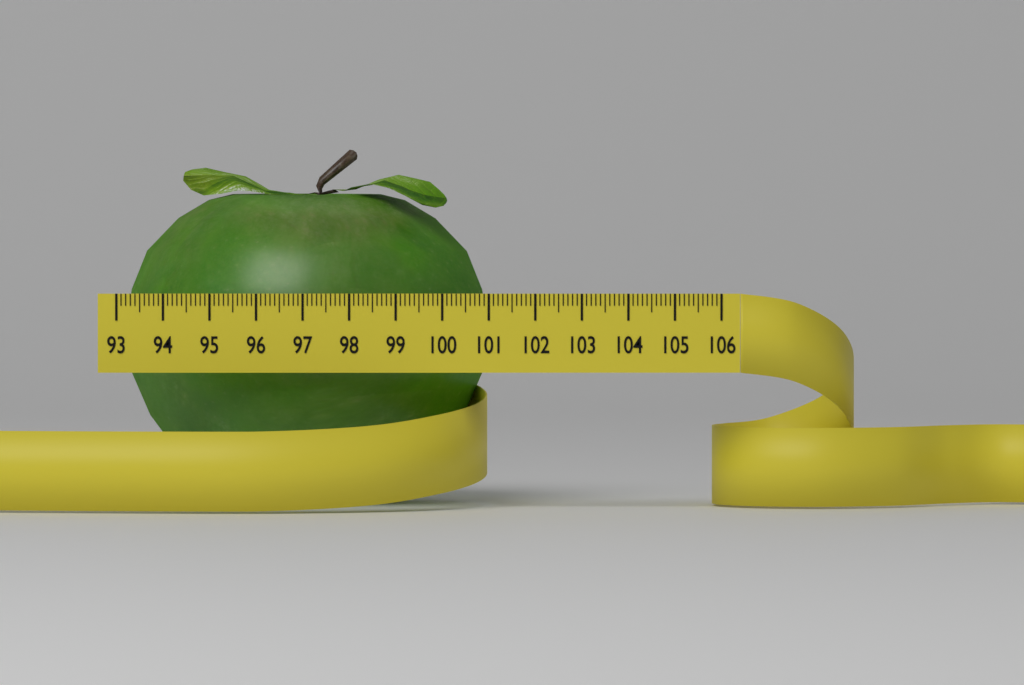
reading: 101.0 (no unit)
